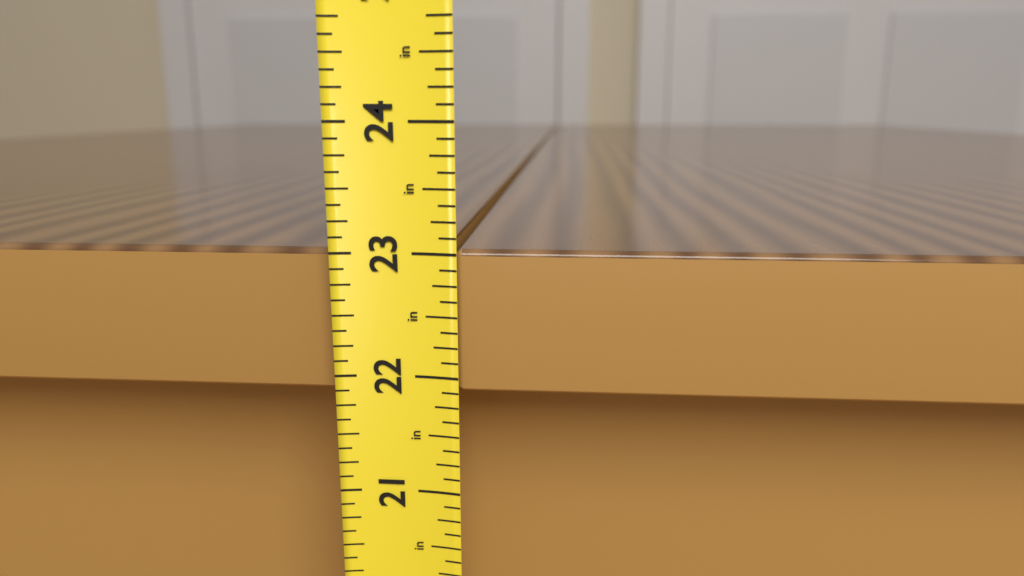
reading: 23.000 in
